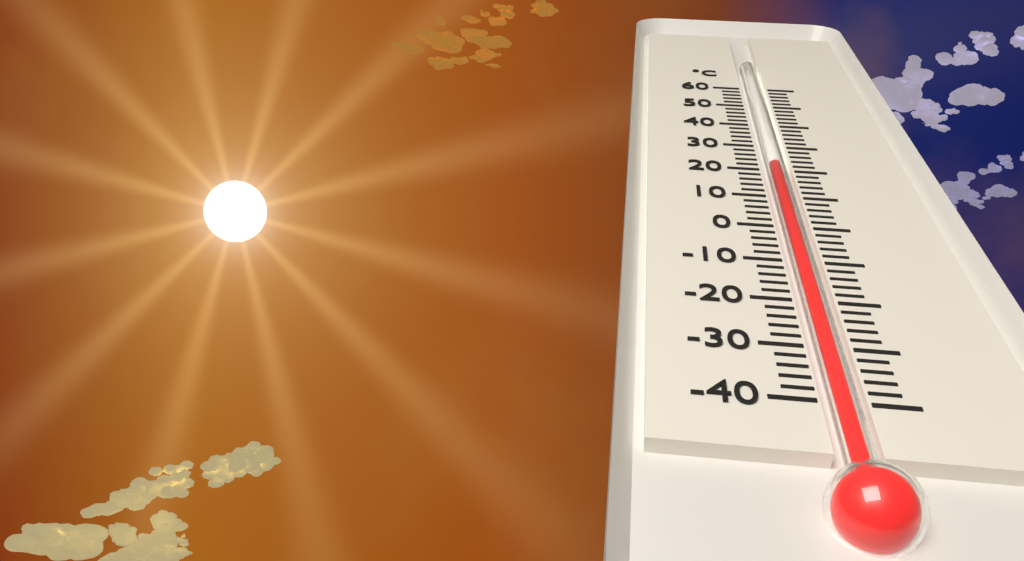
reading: 22 °C
